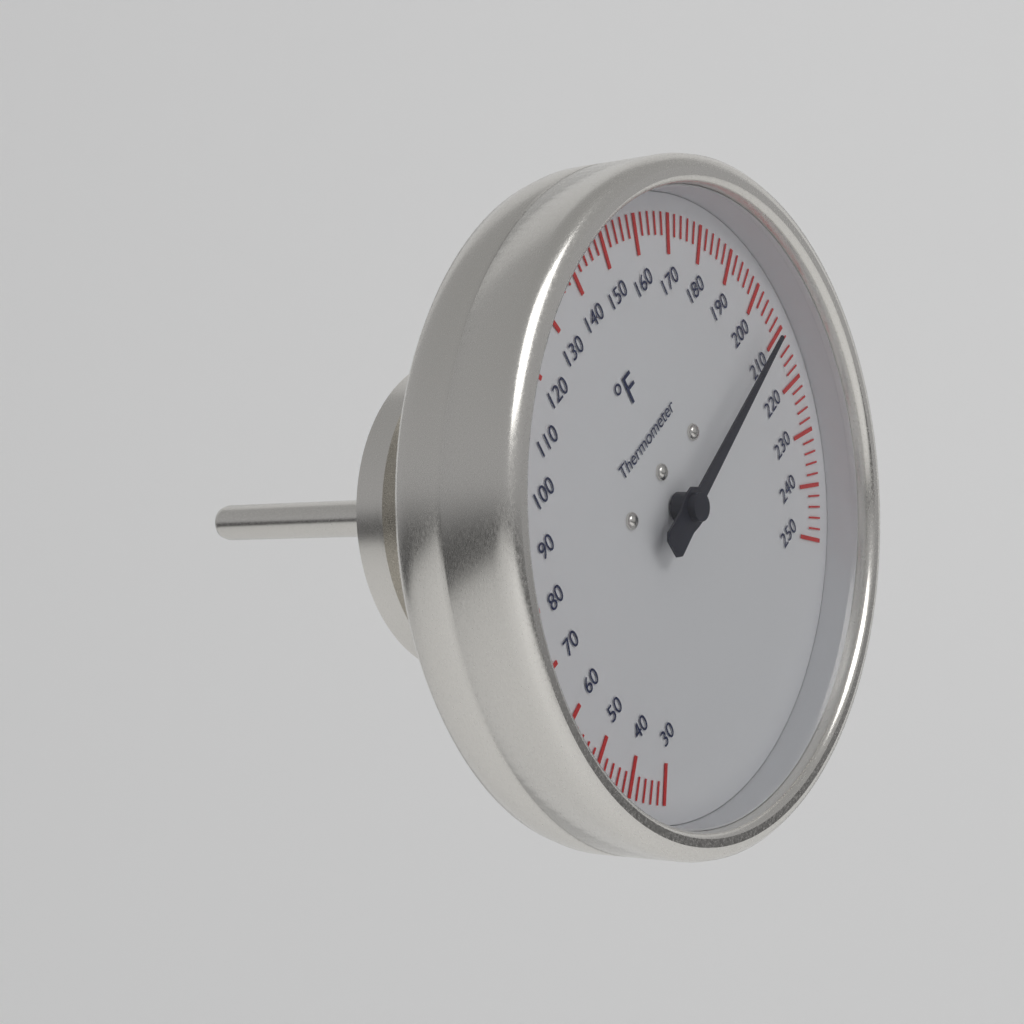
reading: 208 °F
